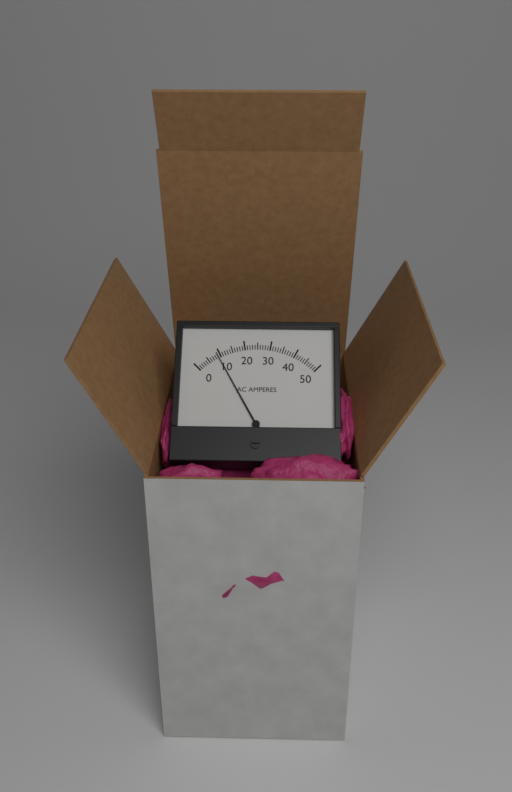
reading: 9 A
